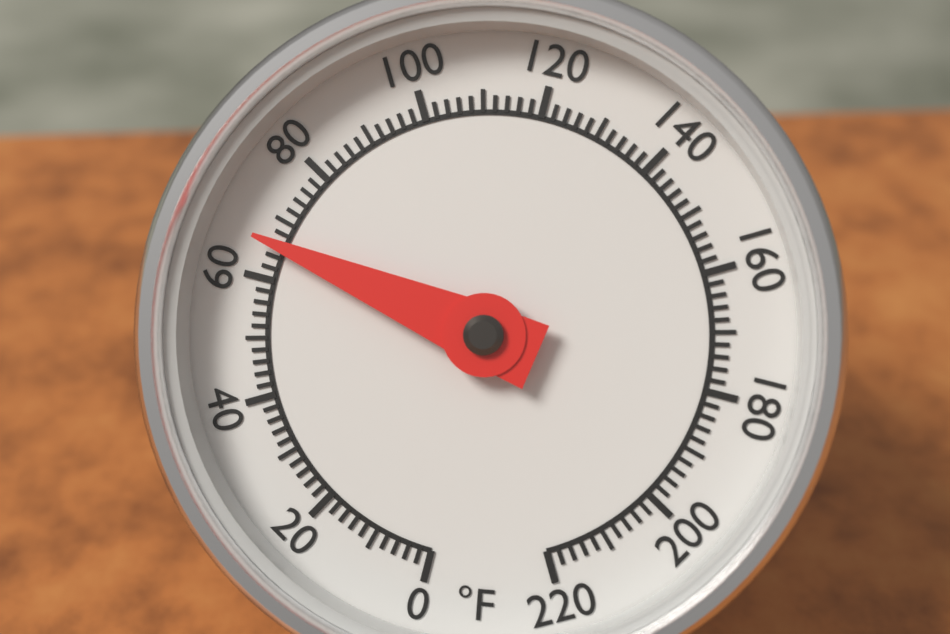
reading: 66 °F
